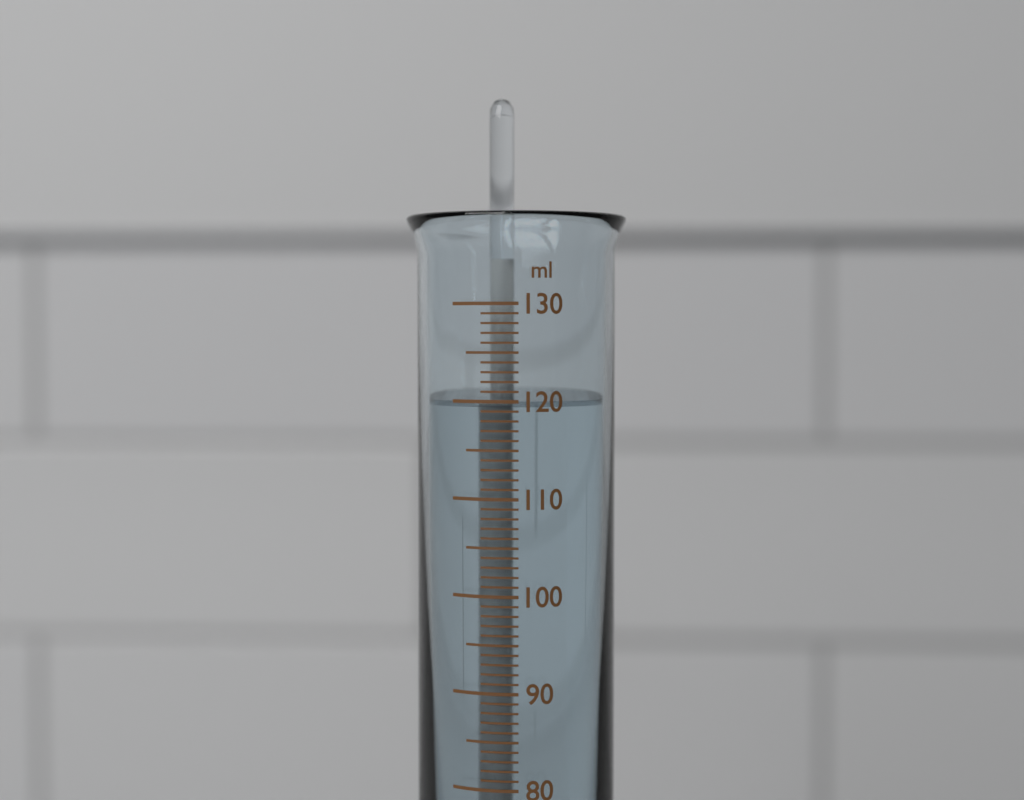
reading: 120 ml
